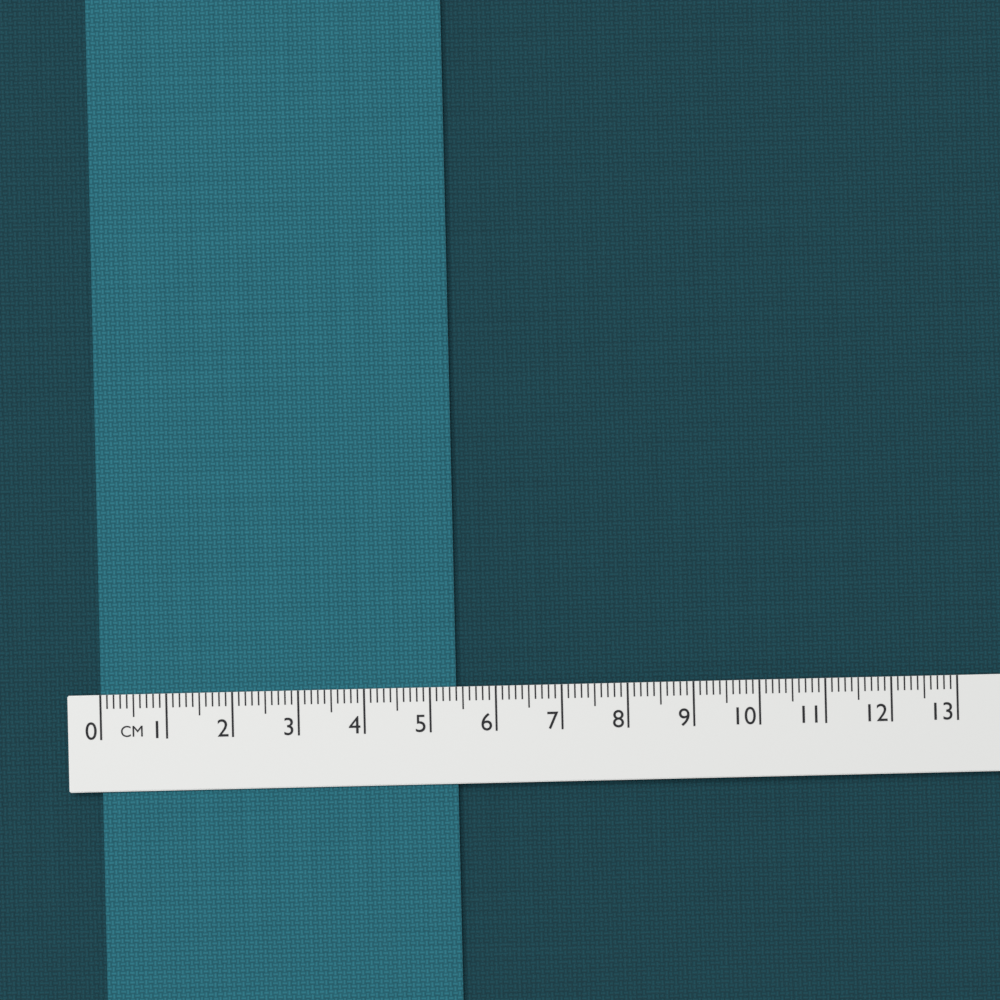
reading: 5.4 cm
